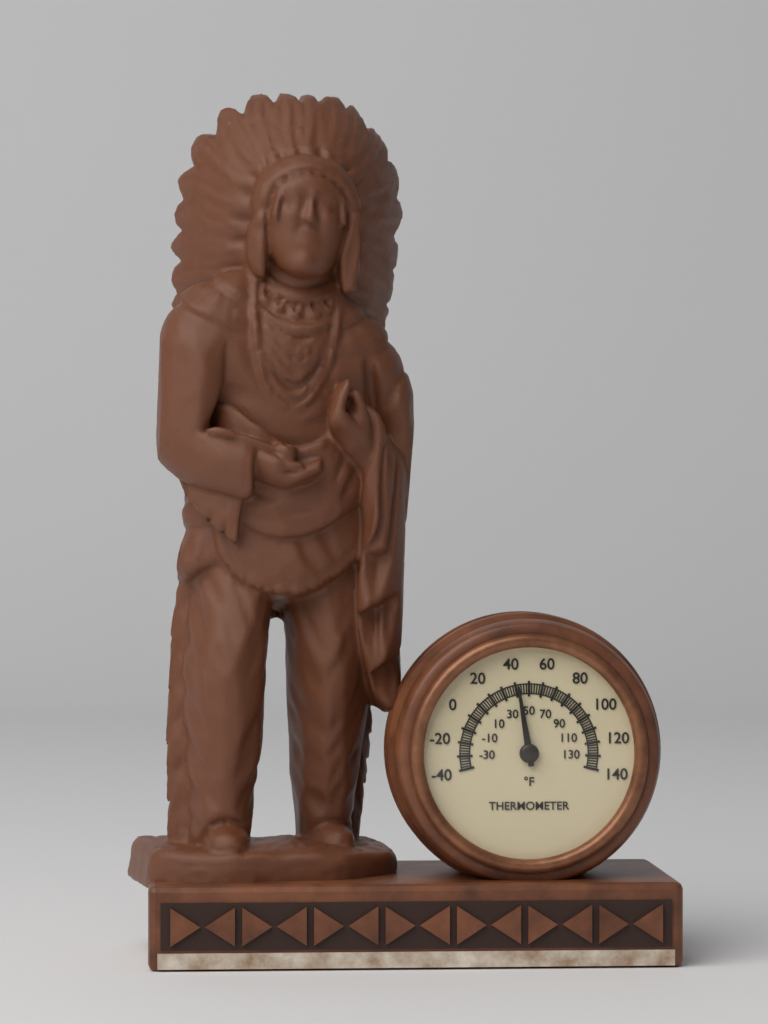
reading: 42 °F
